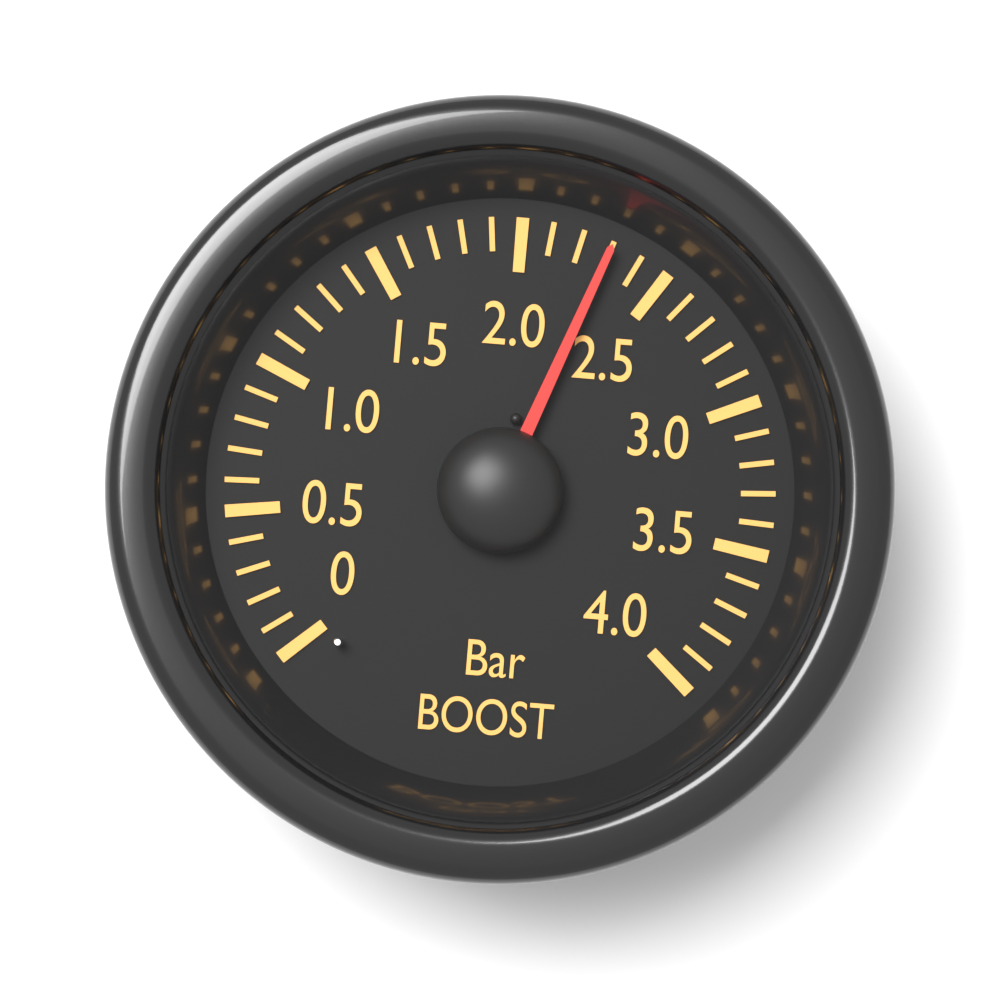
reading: 2.3 bar
